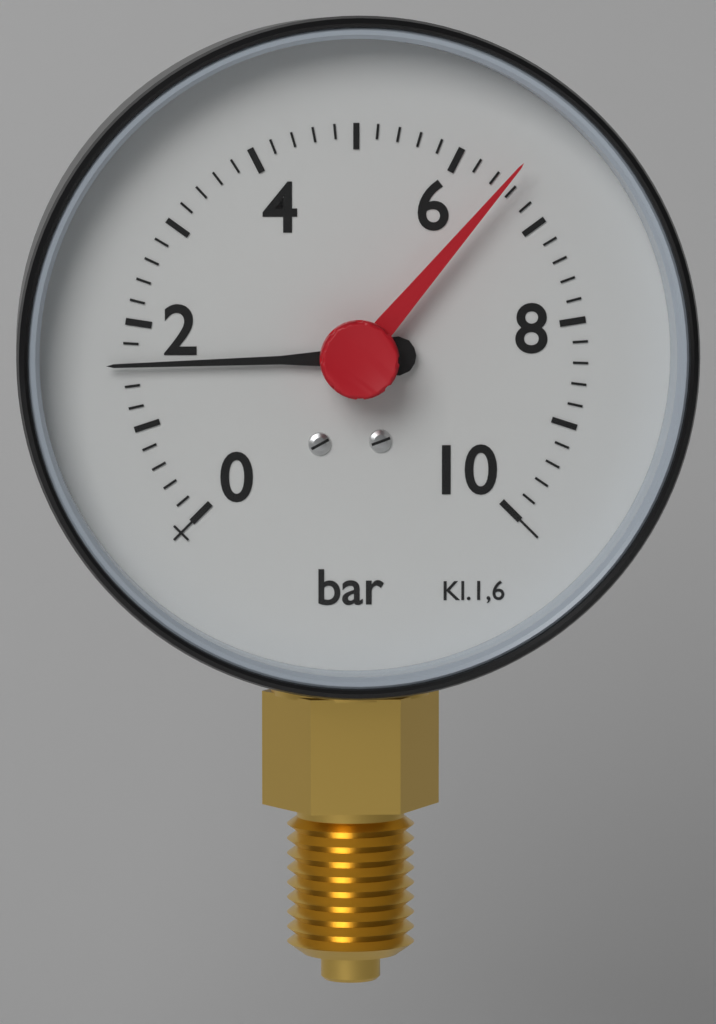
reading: 1.6 bar
